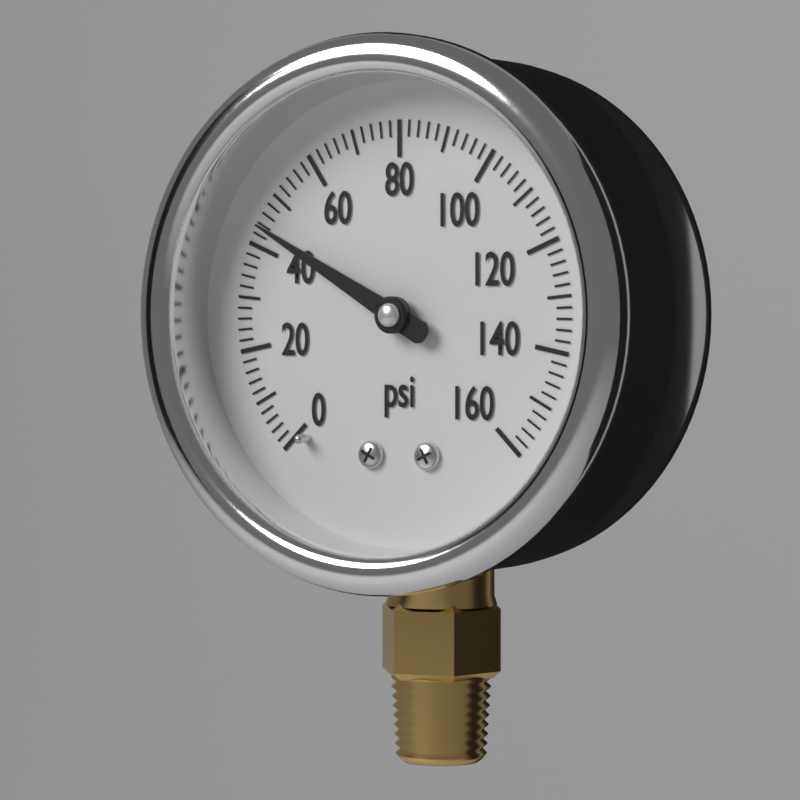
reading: 44 psi
